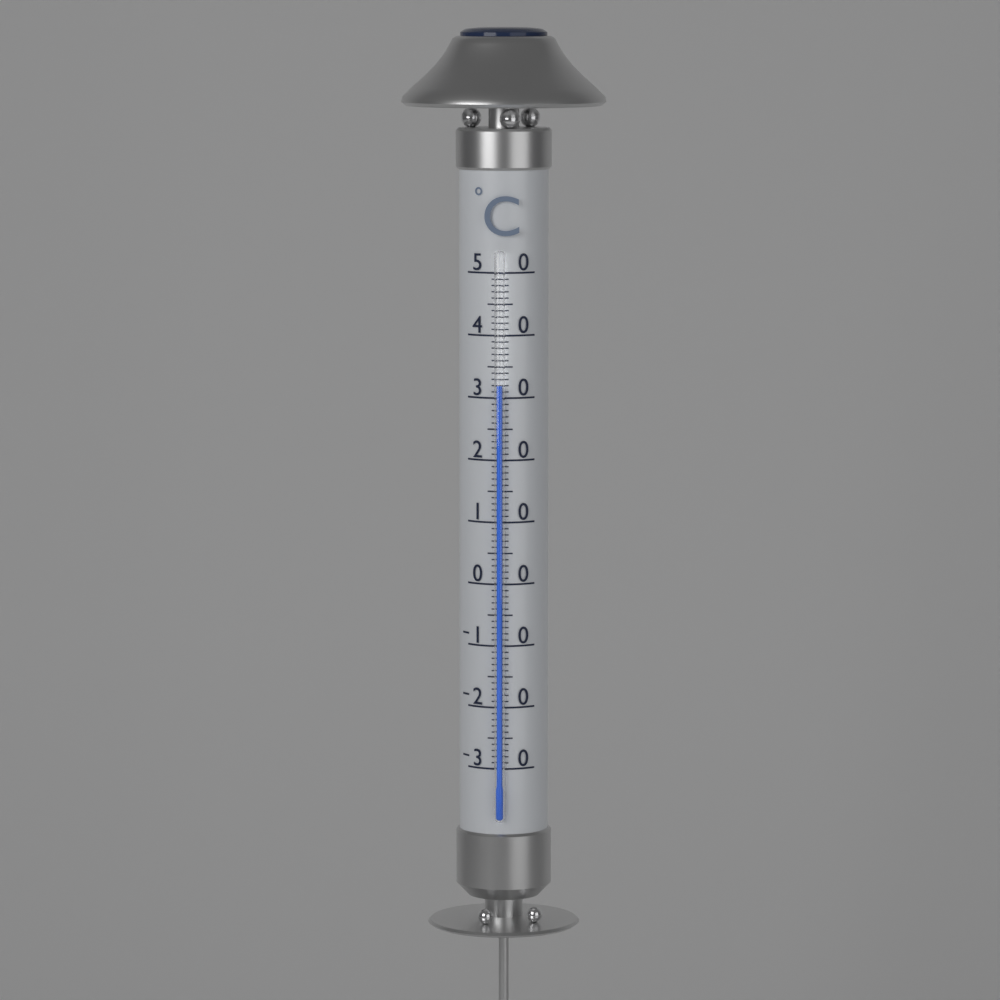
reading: 32 °C
